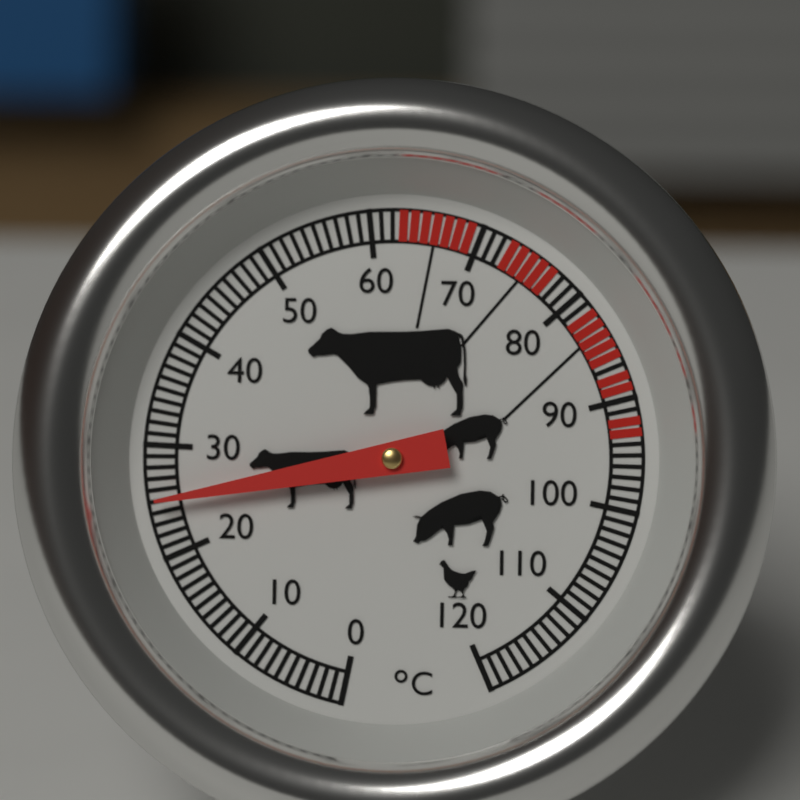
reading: 25 °C
